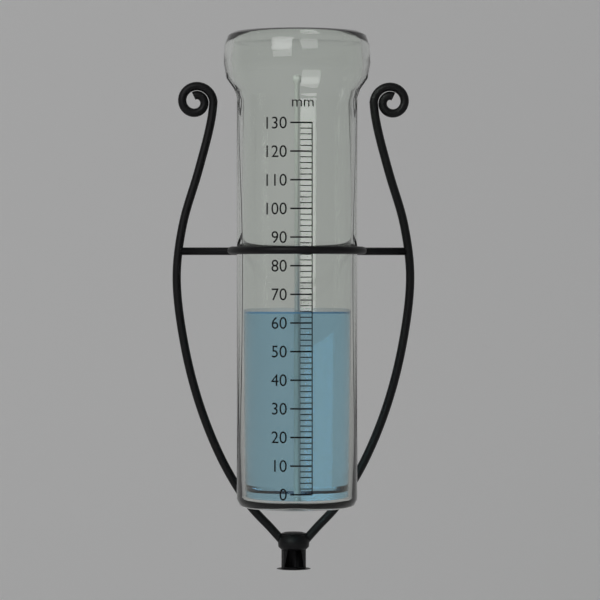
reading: 64 mm
